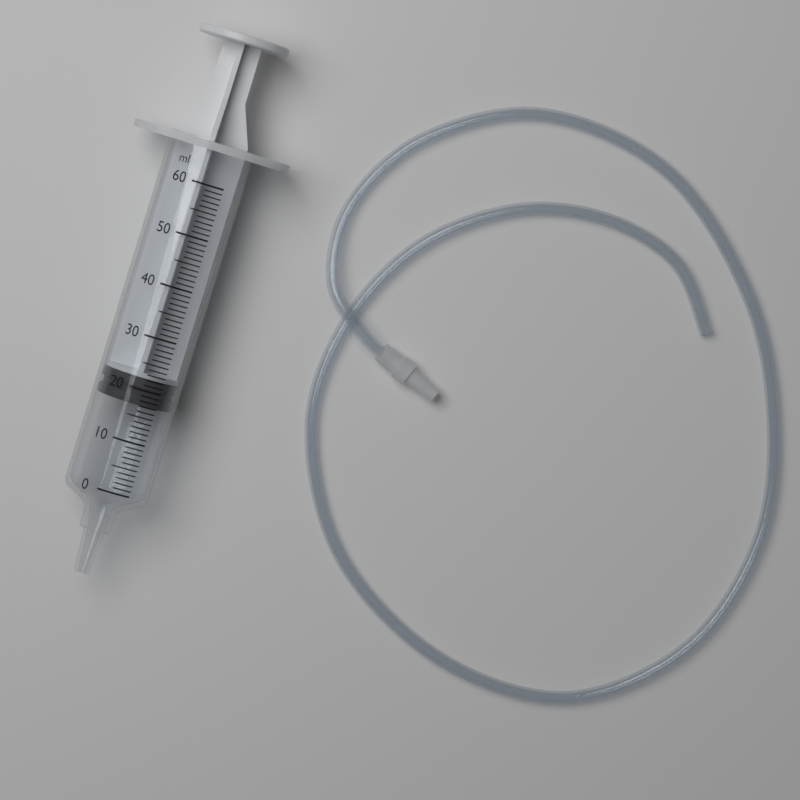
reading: 17 ml
